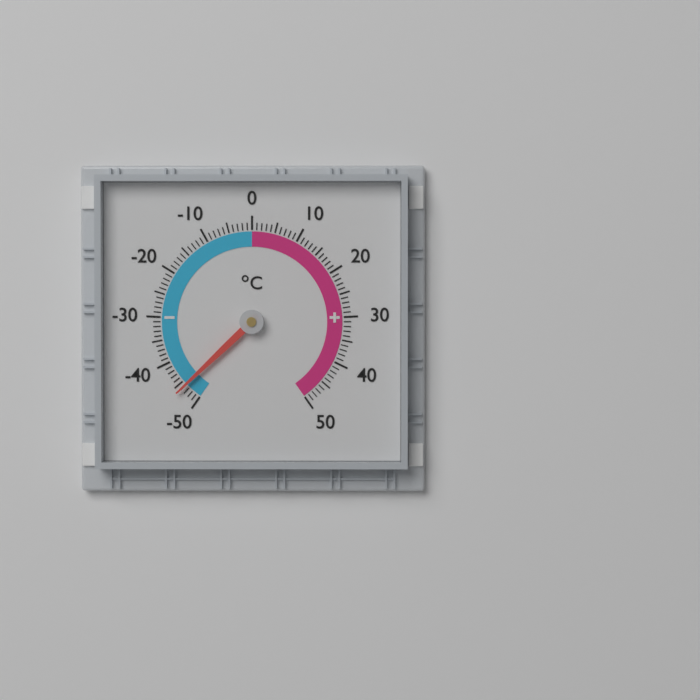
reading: -46 °C
